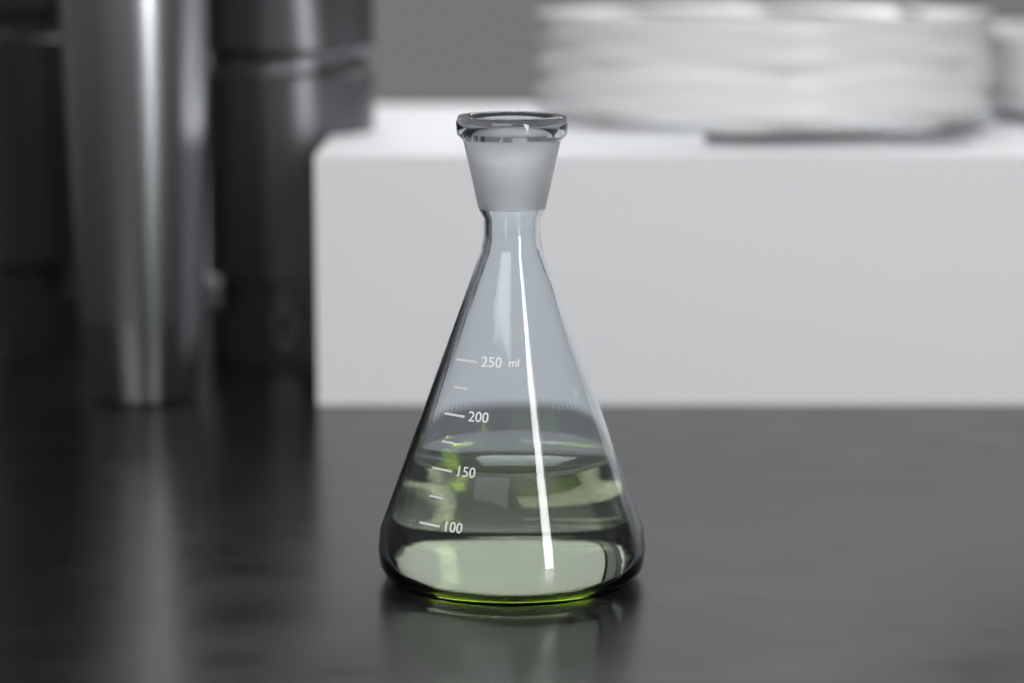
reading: 150 ml
